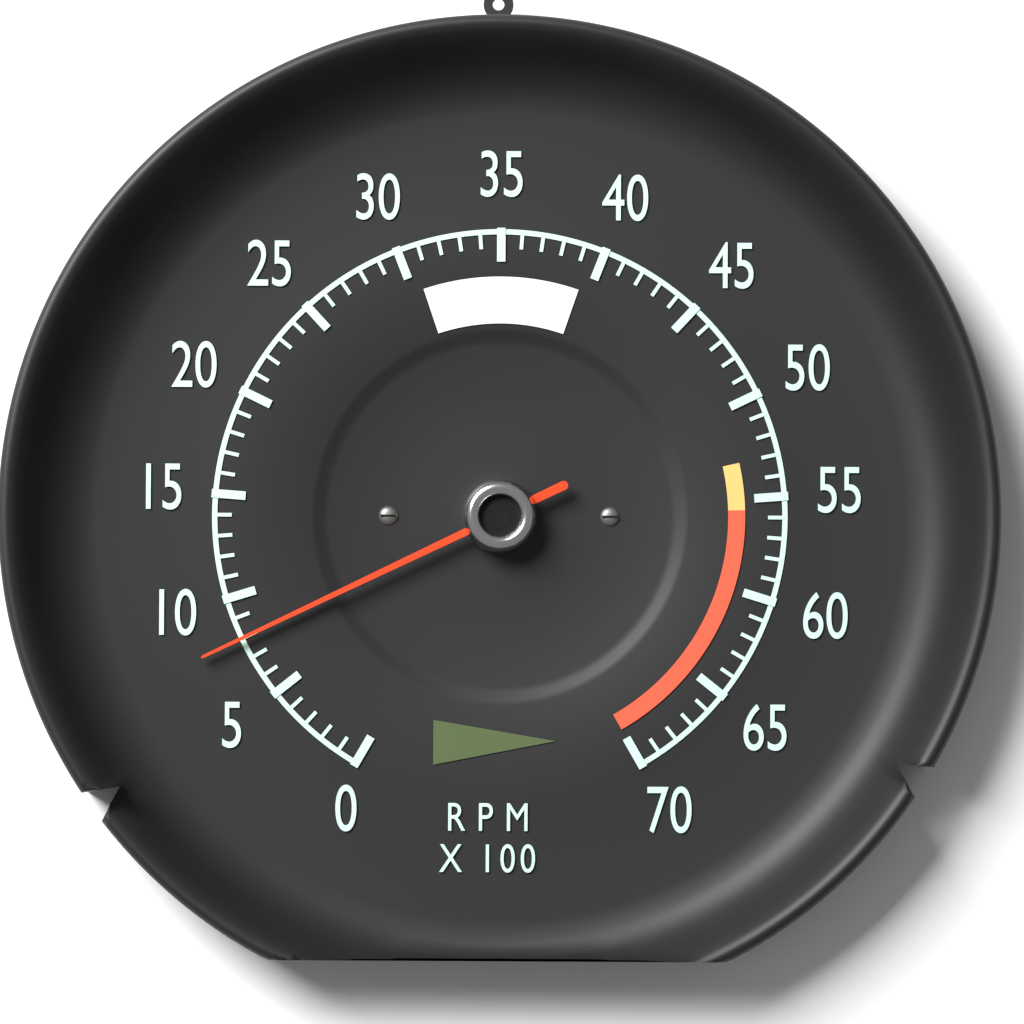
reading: 800 RPM
